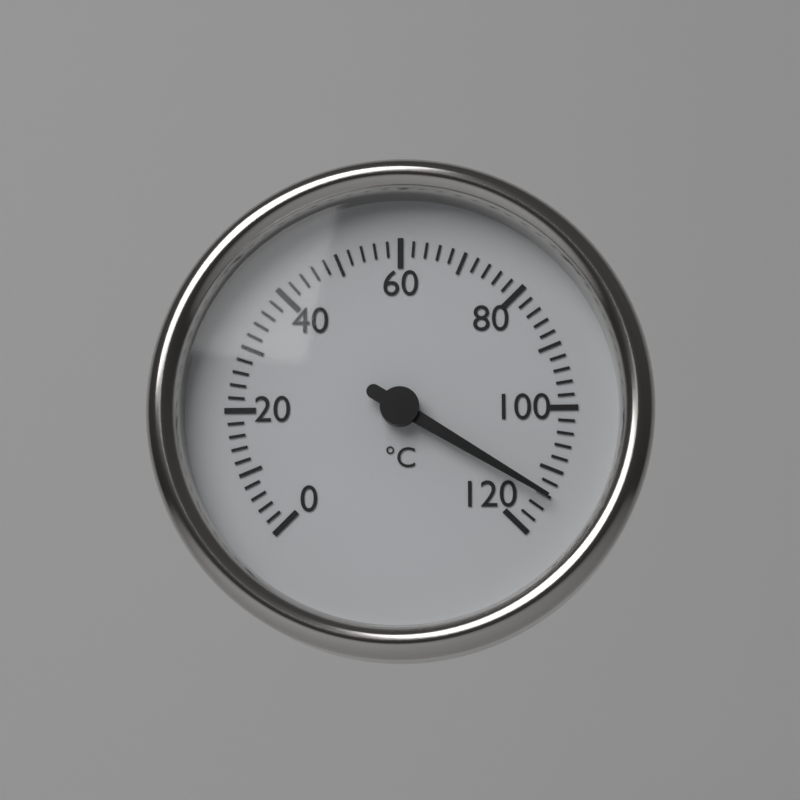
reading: 114 °C
